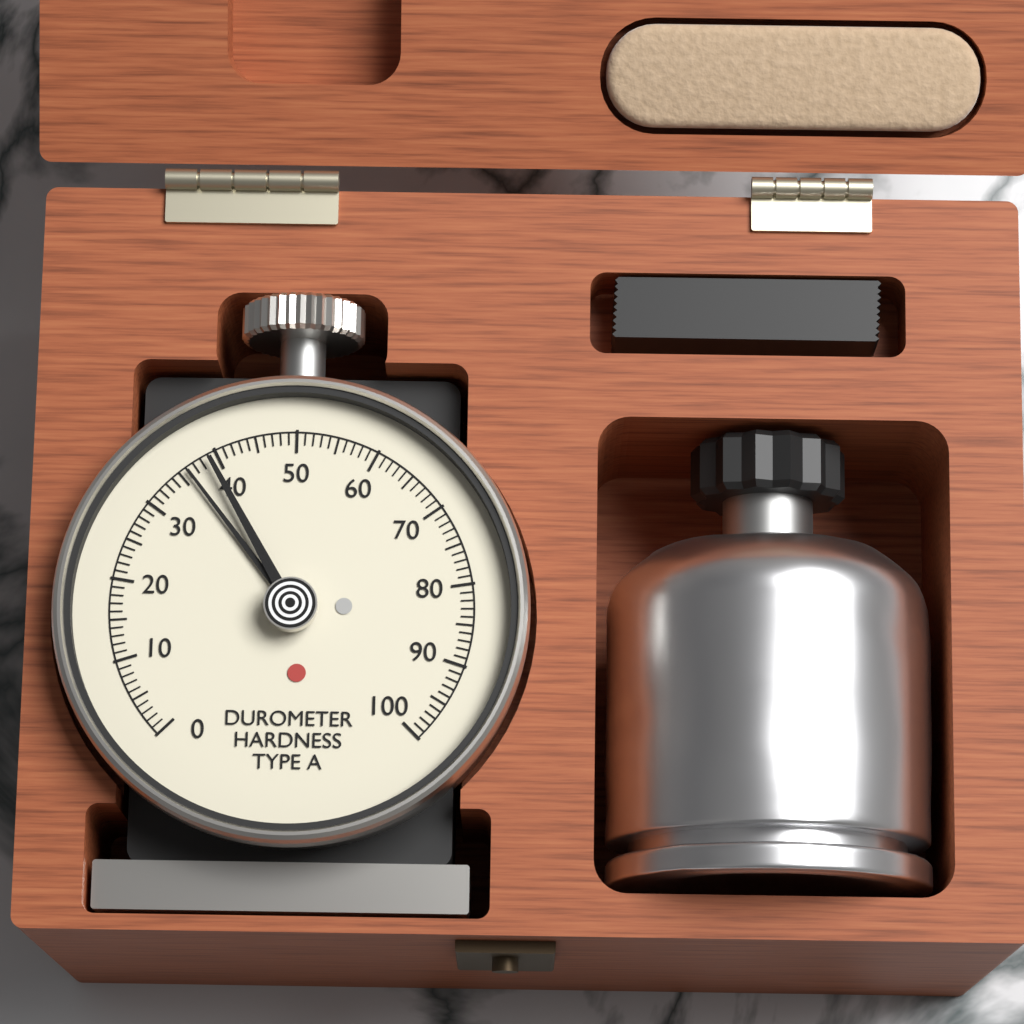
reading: 36 Shore A
